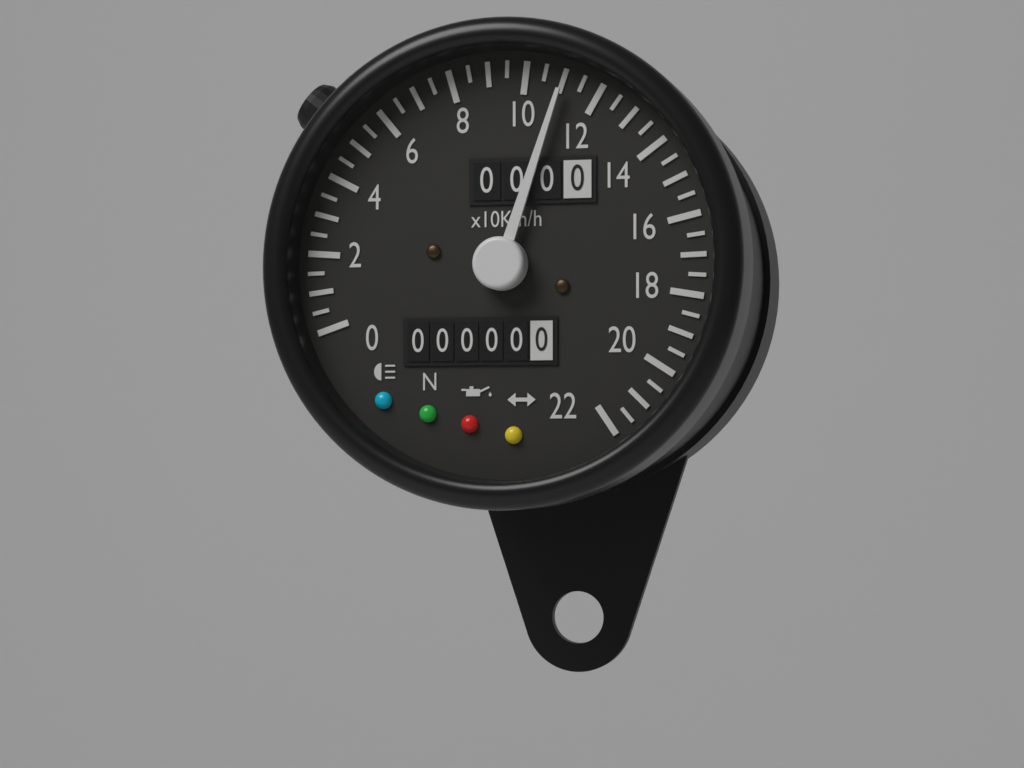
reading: 110 km/h
